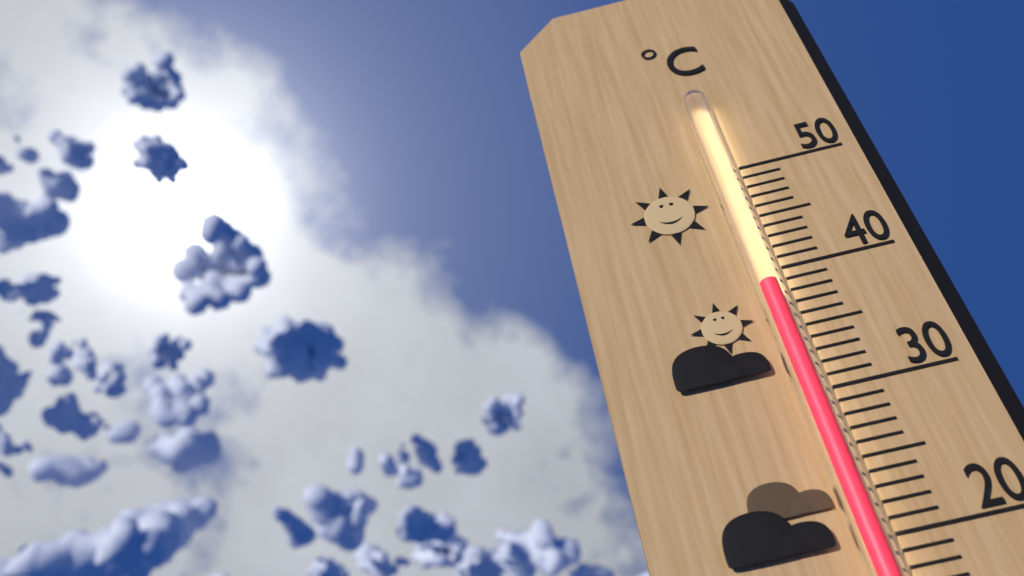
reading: 38 °C
